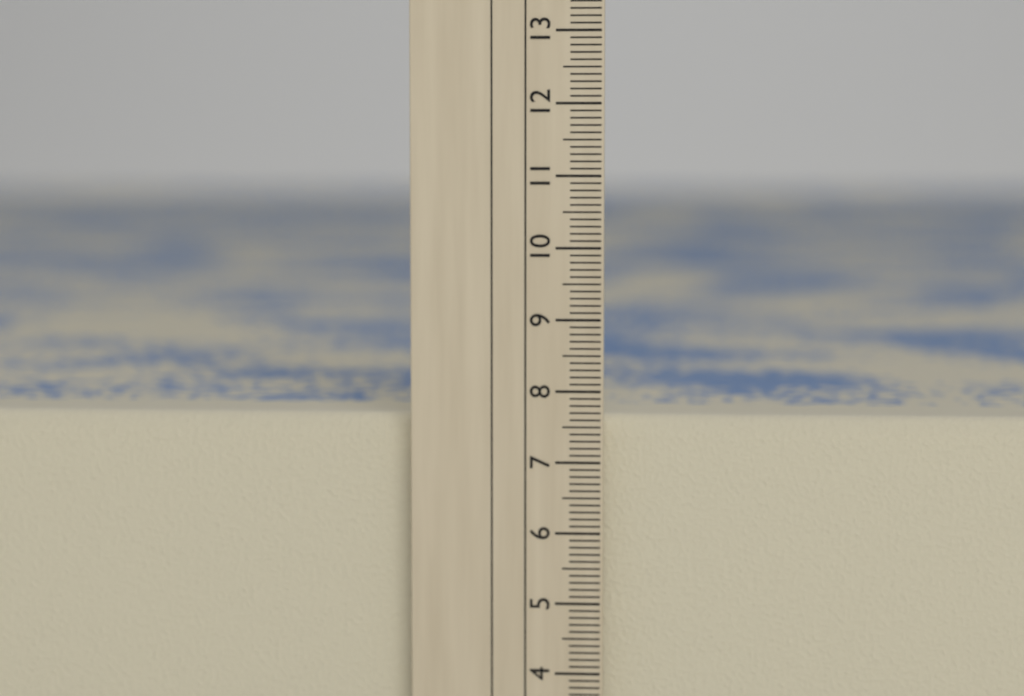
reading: 7.6 cm
